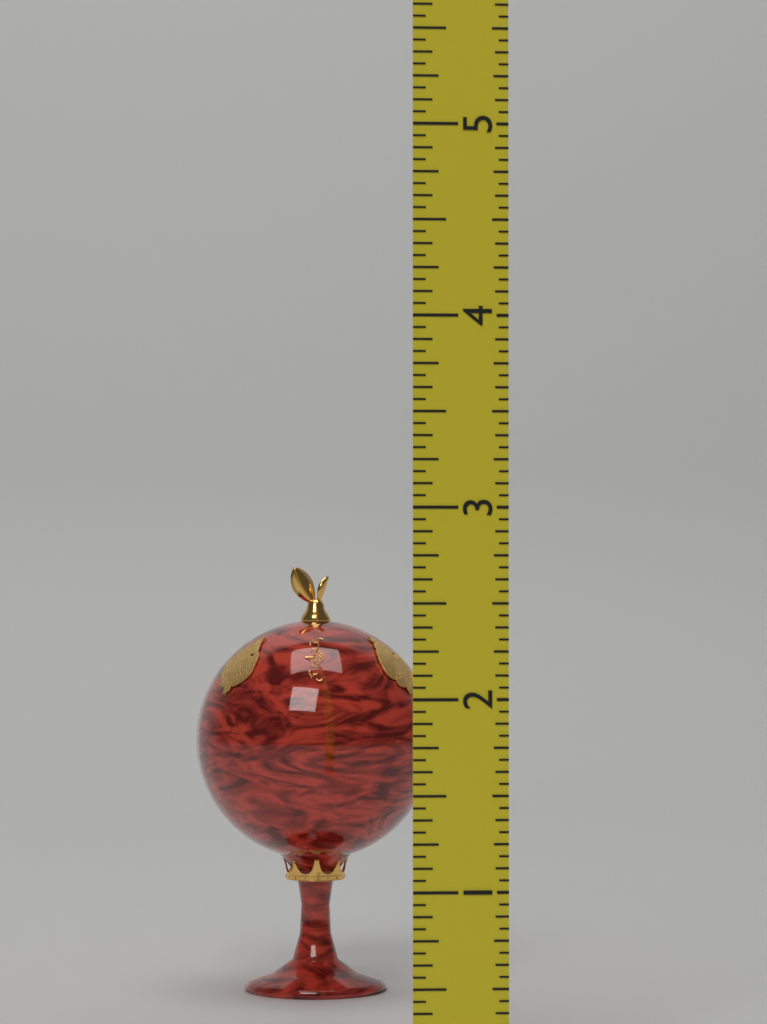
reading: 2.6875 (no unit)
